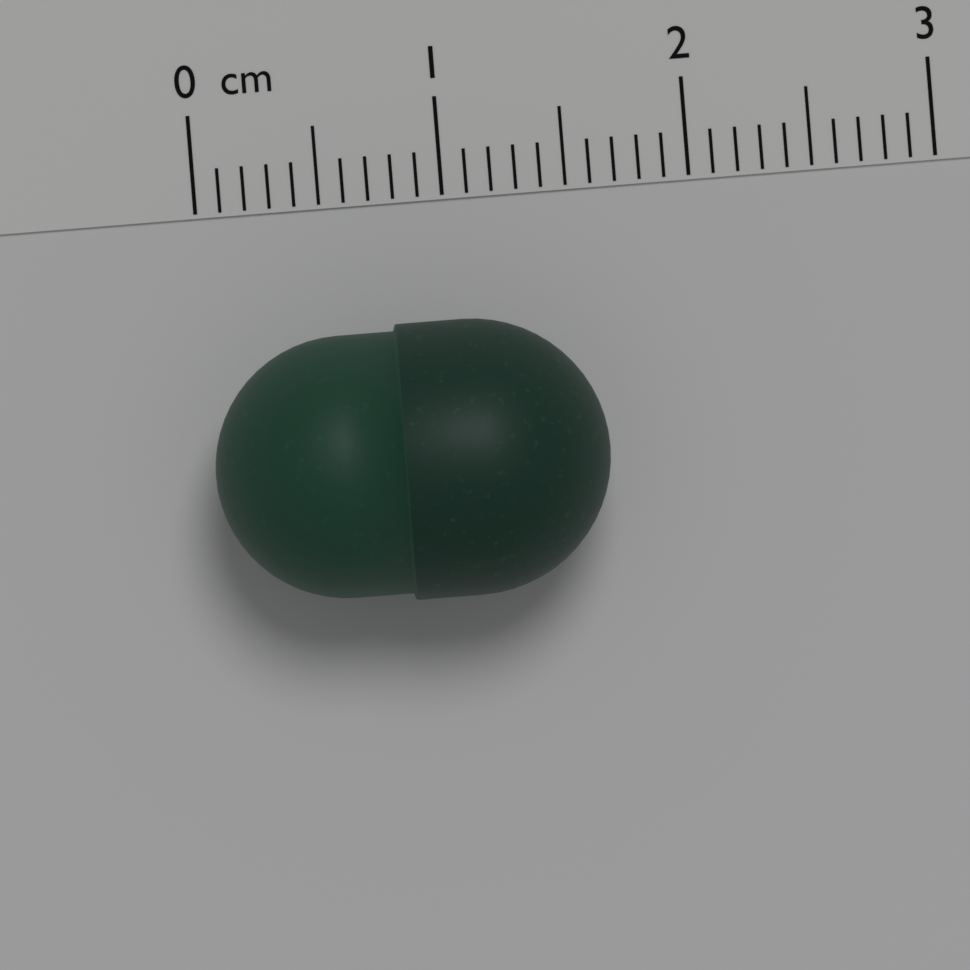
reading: 1.6 cm
